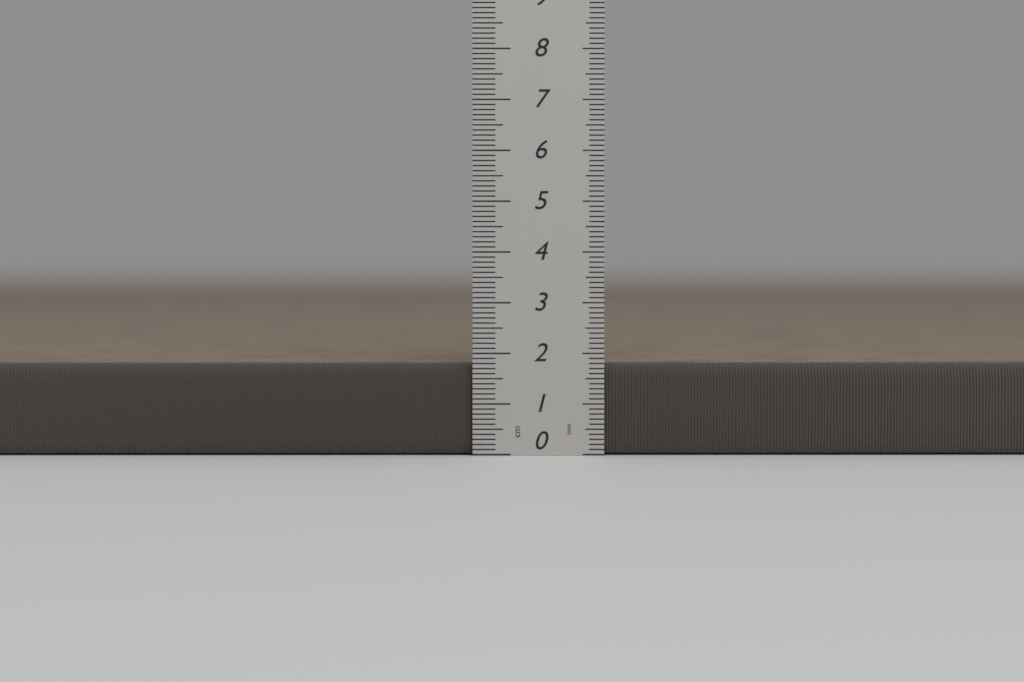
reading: 1.8 cm
